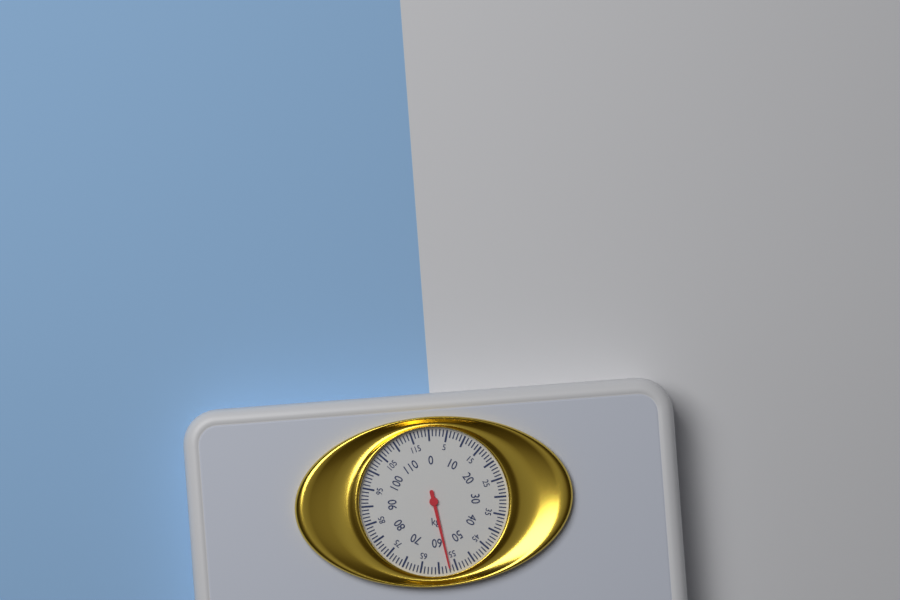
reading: 57 kg
